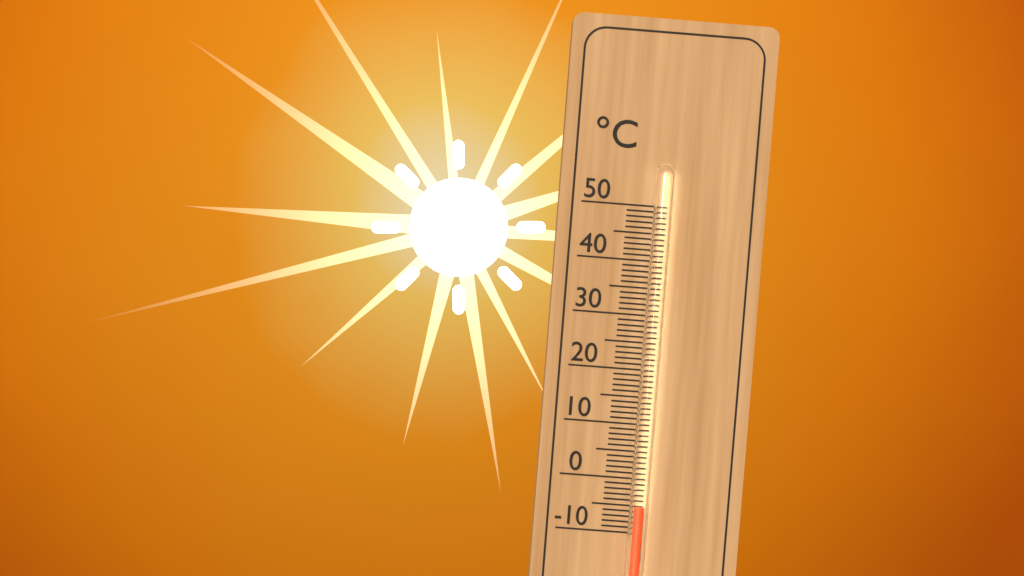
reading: -5 °C
